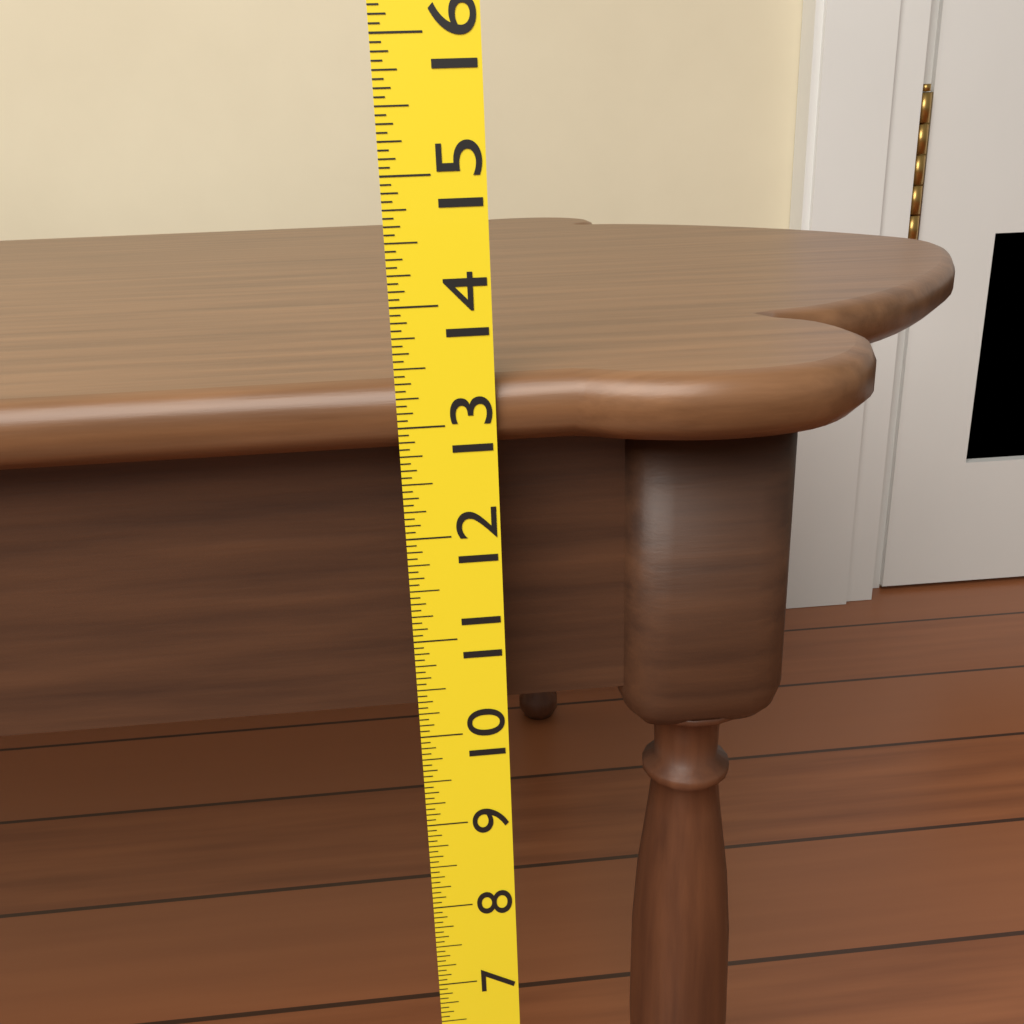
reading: 13.3750 (no unit)
